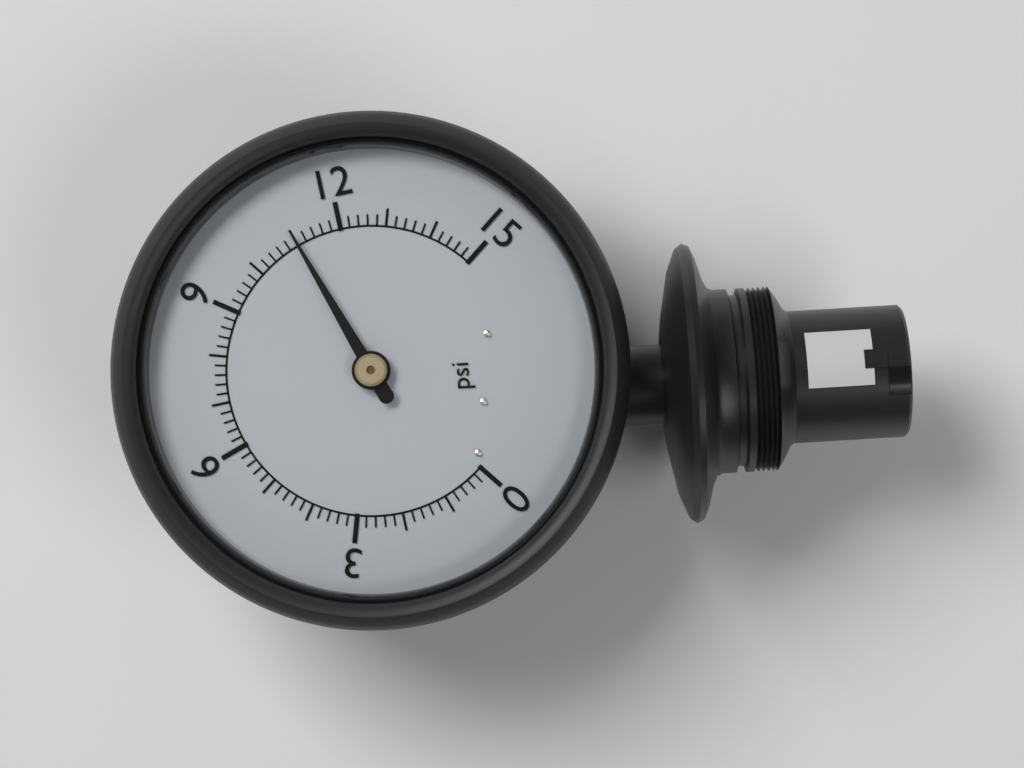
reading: 11.0 psi
